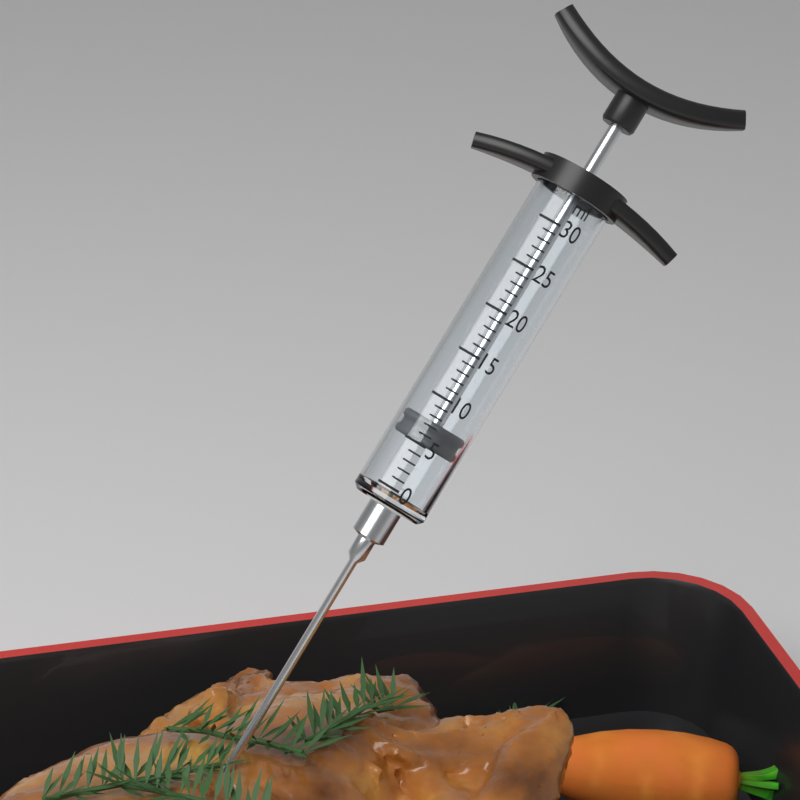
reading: 5 ml
